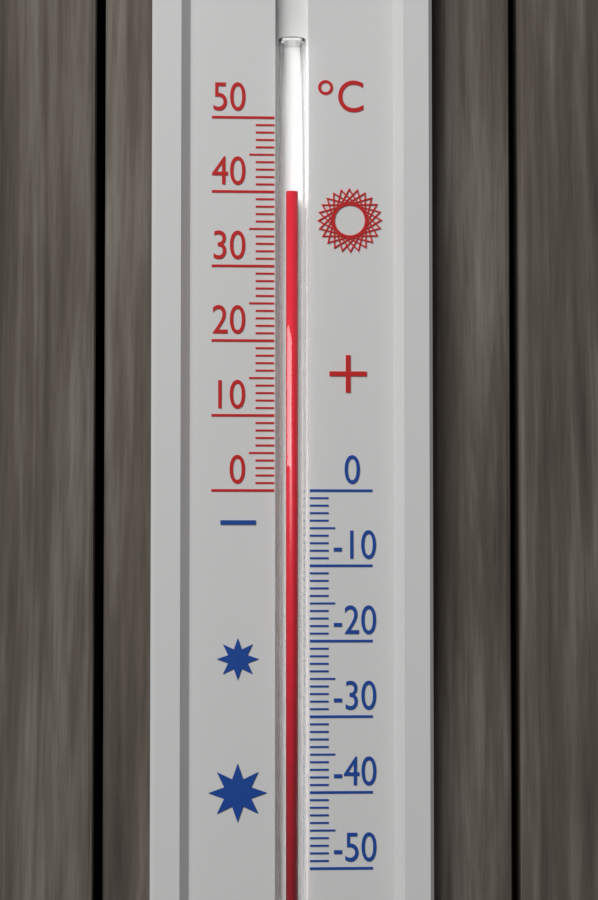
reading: 40 °C
